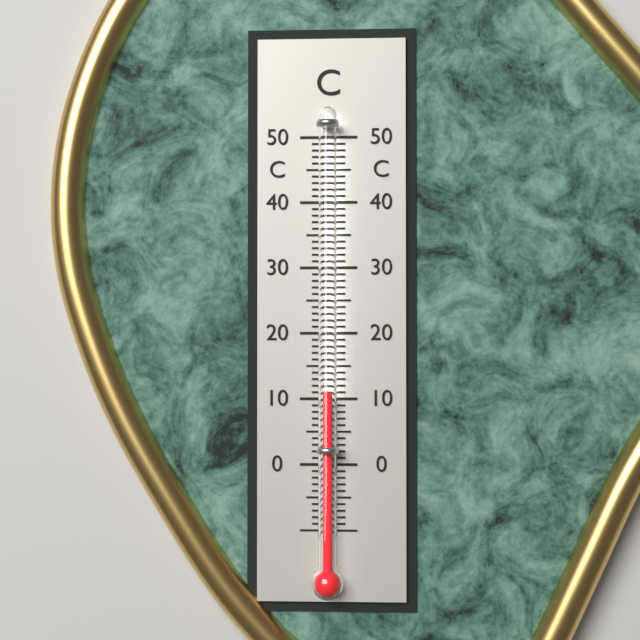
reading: 11 °C
